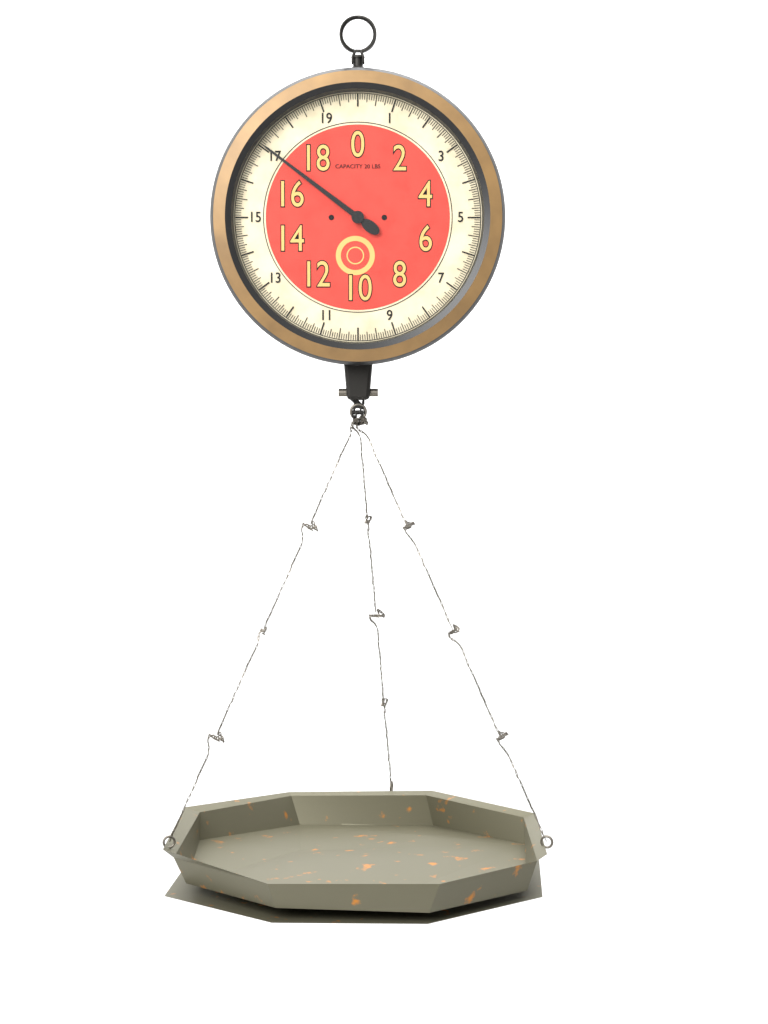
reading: 17.0625 lbs
